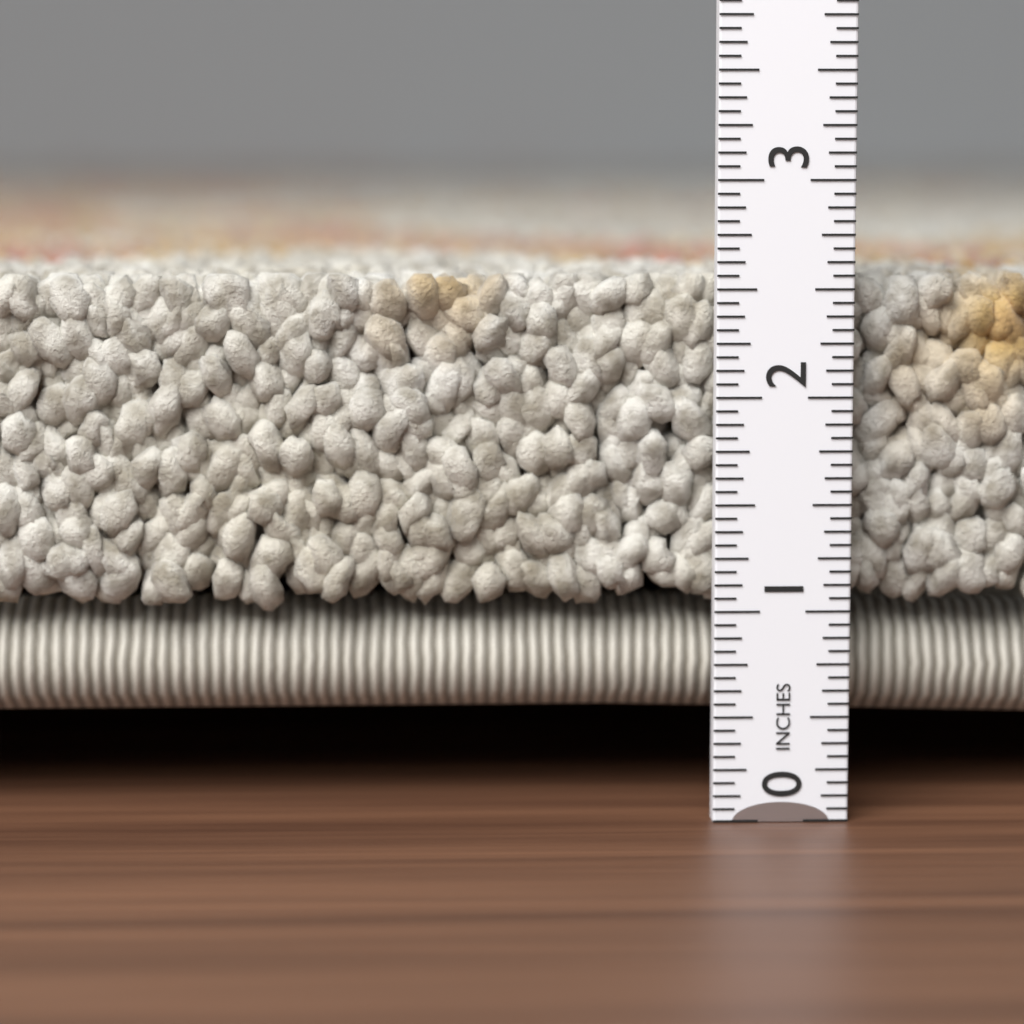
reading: 2.5625 in
